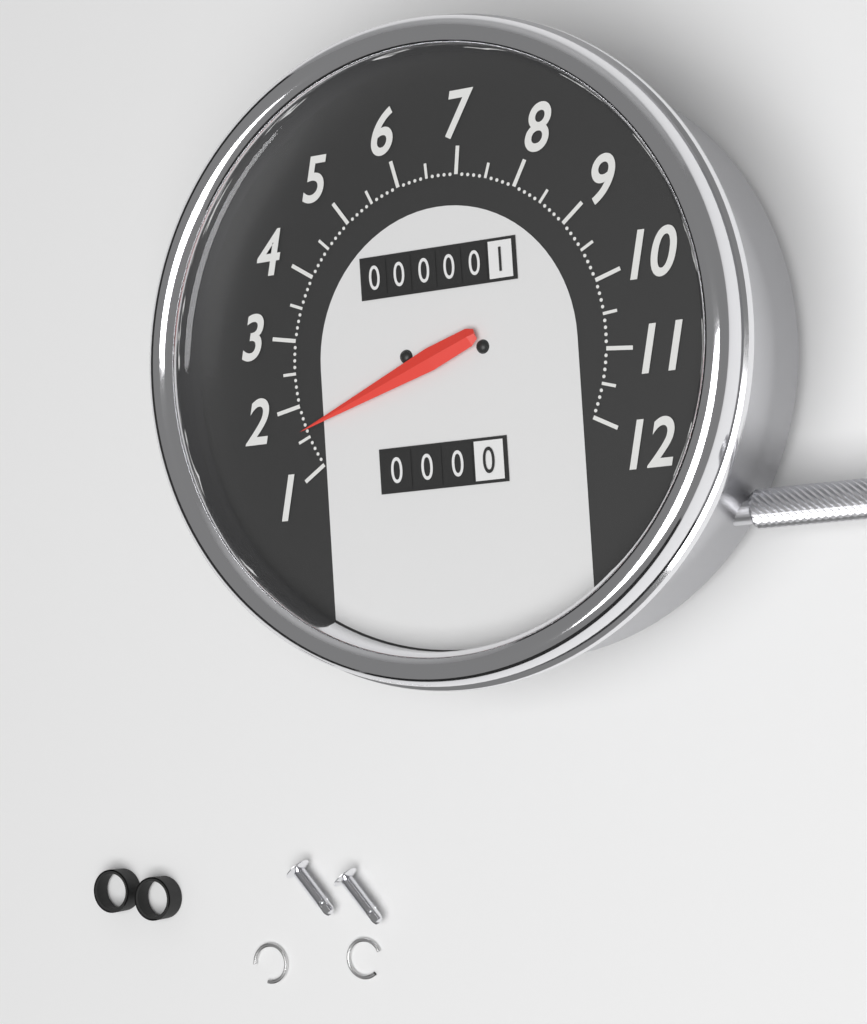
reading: 1.6 (no unit)
